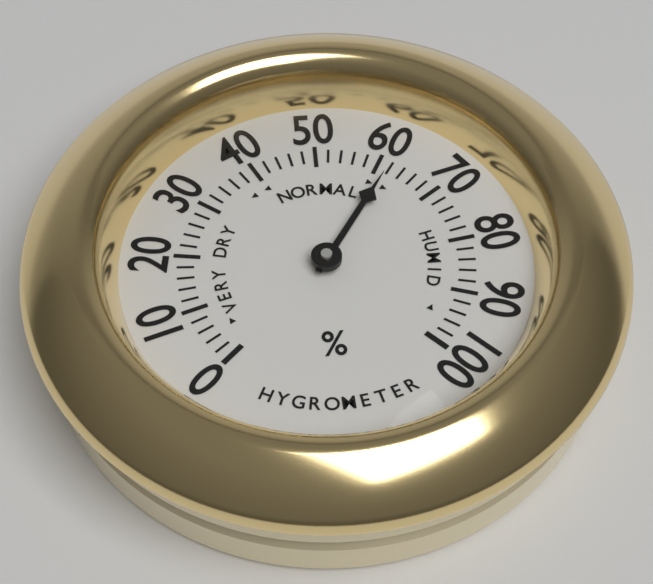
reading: 62 %
